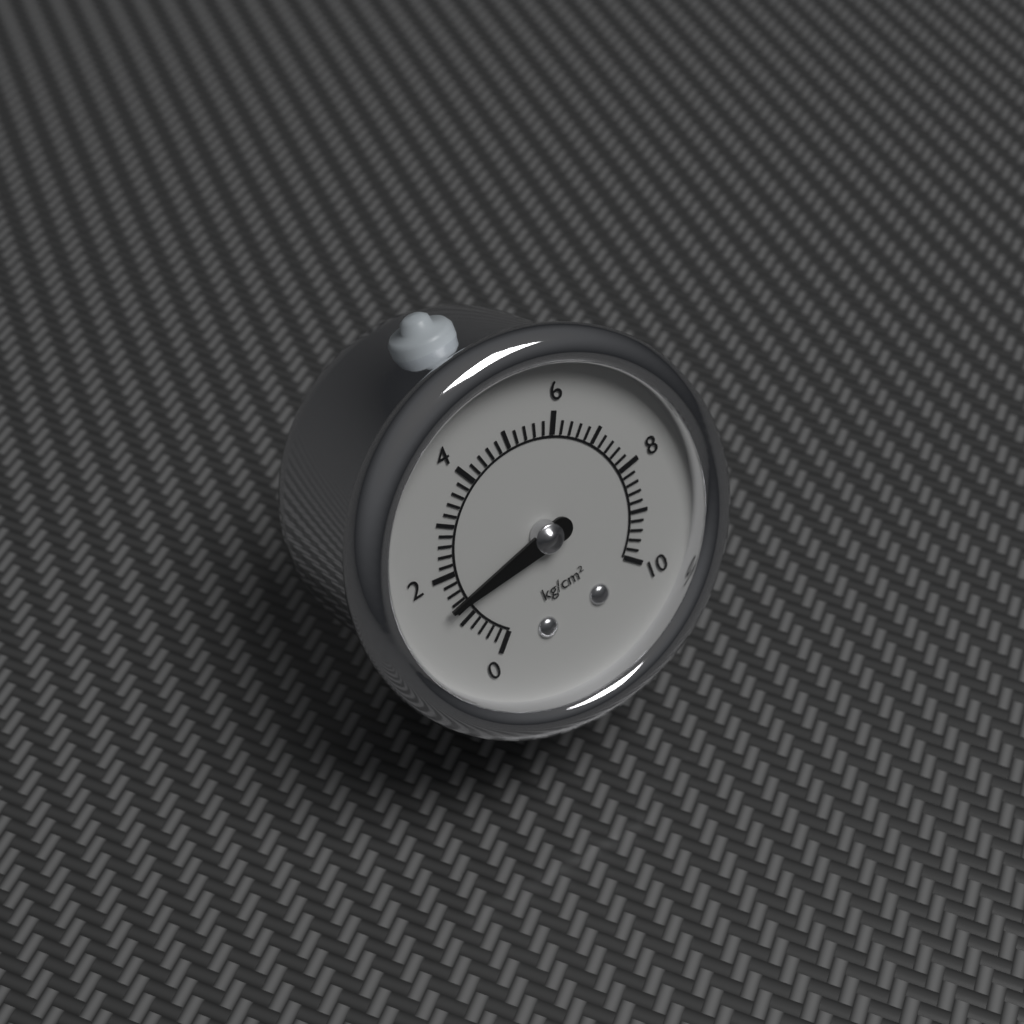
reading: 1.4 kg/cm²
